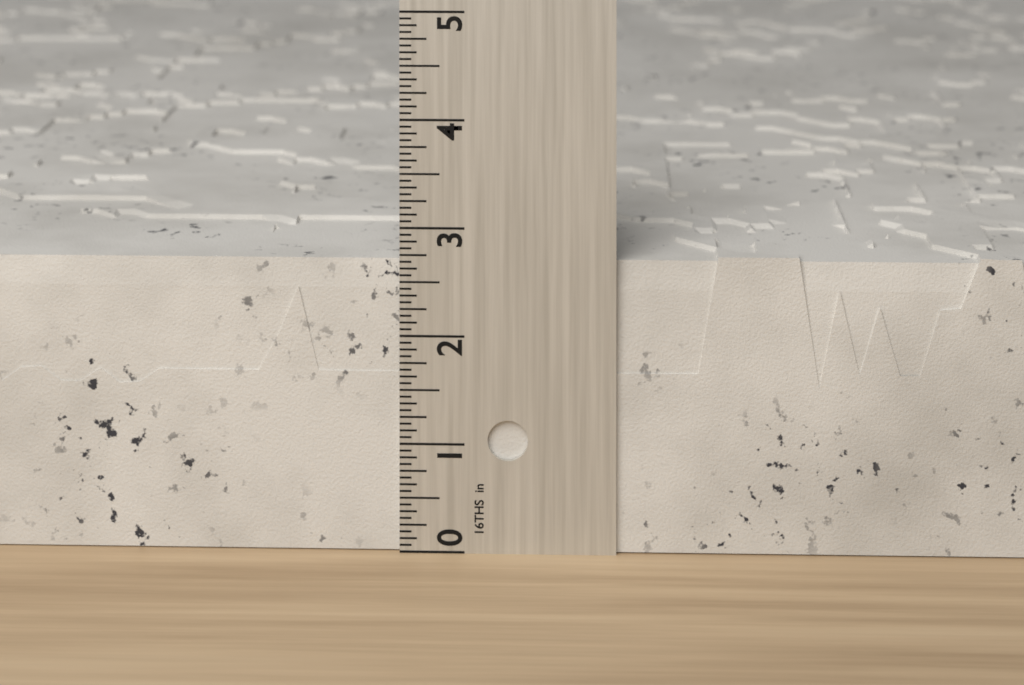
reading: 2.7500 in
